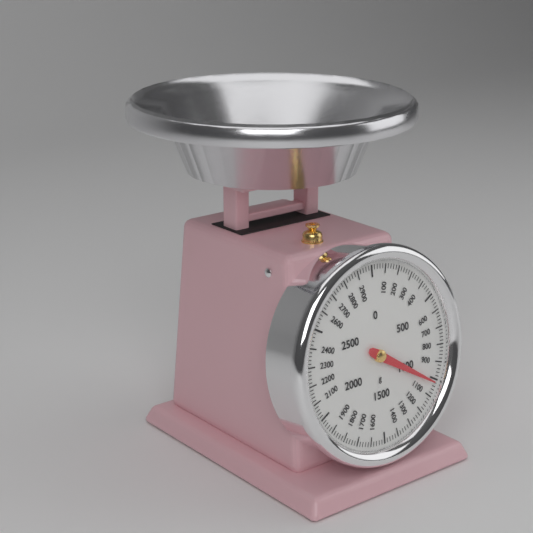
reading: 1020 g
